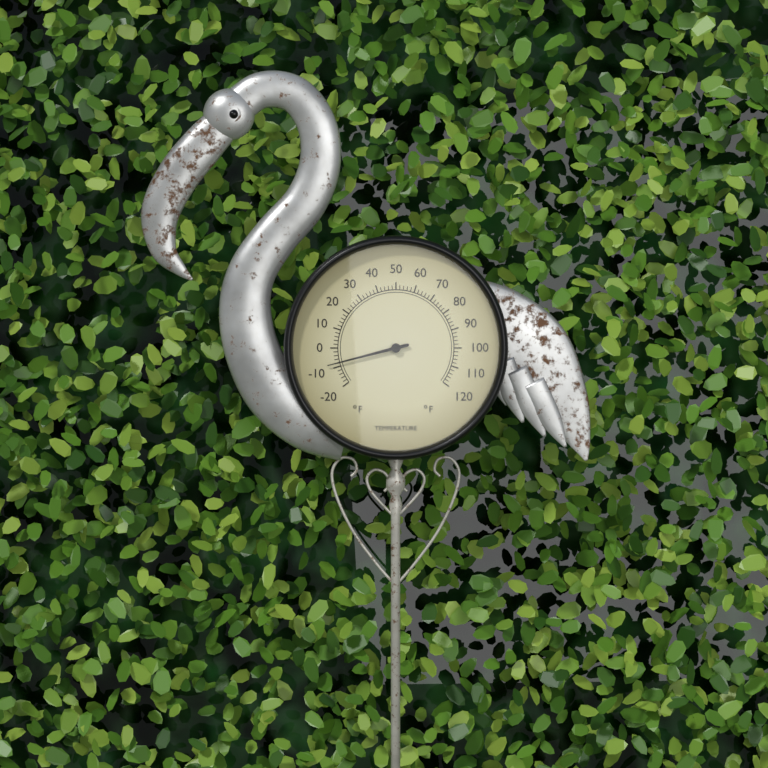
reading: -8 °F
